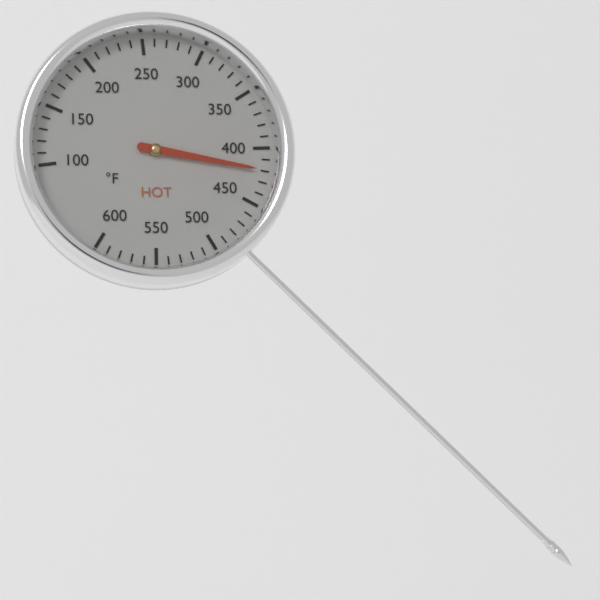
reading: 420 °F
